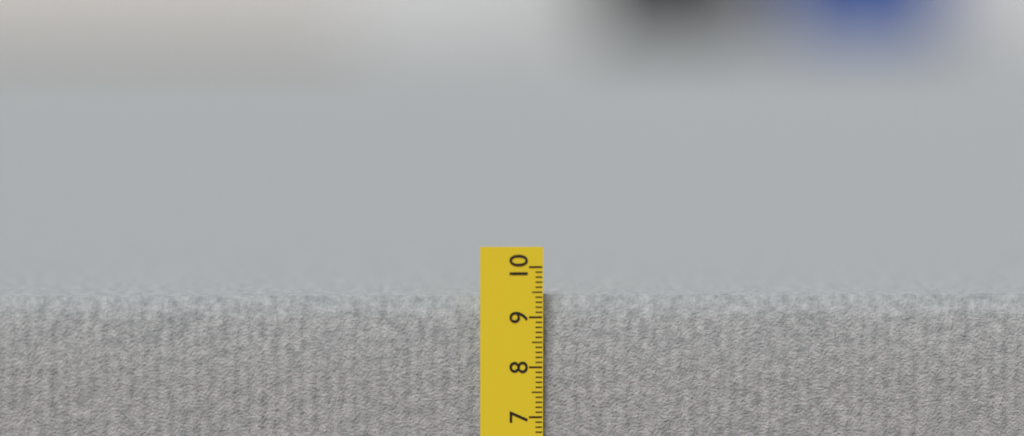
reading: 9.4 cm
